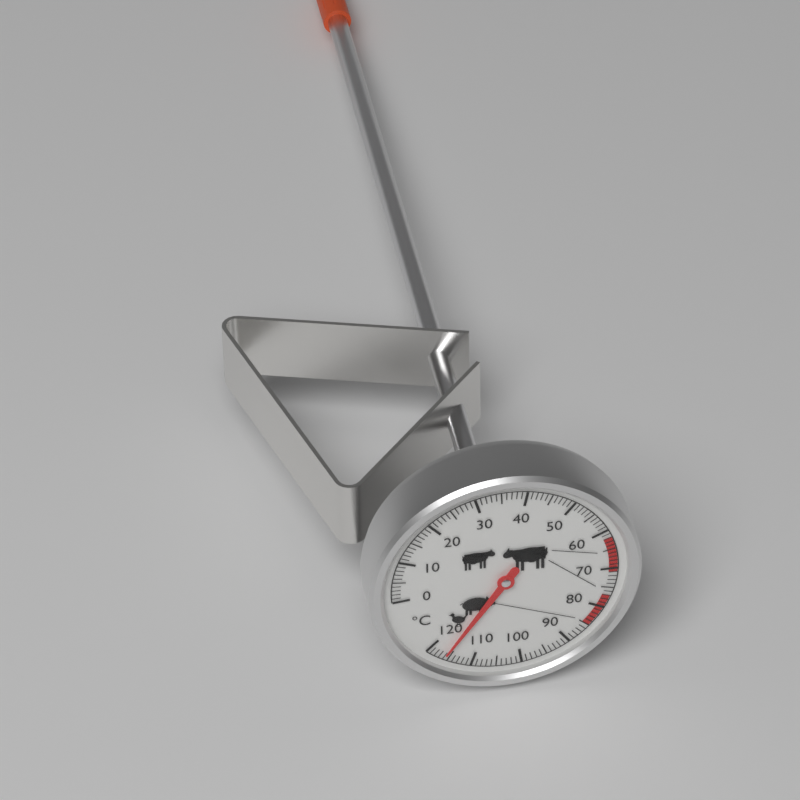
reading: 116 °C
